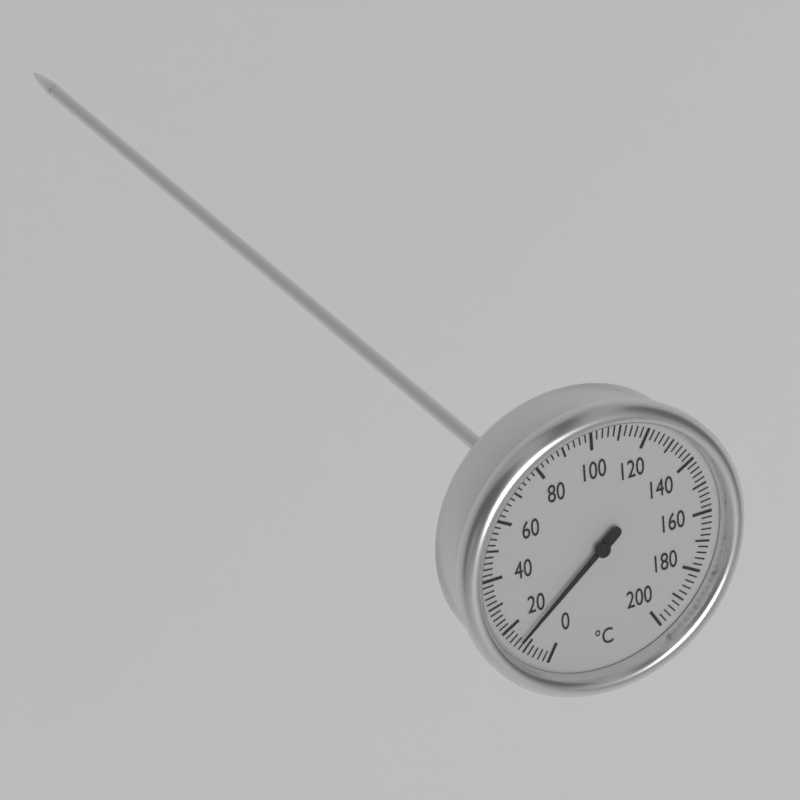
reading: 14 °C
